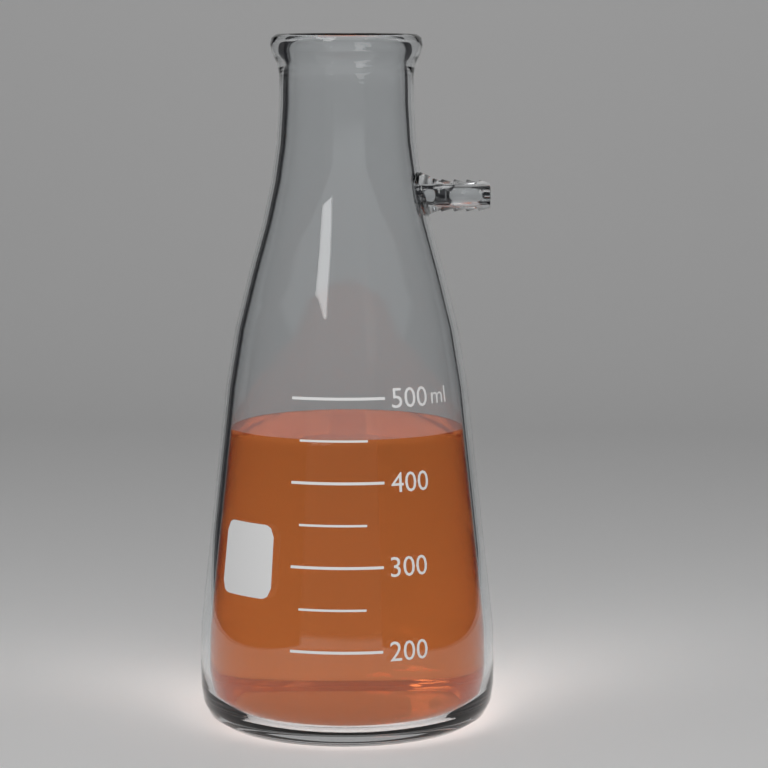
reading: 450 ml
